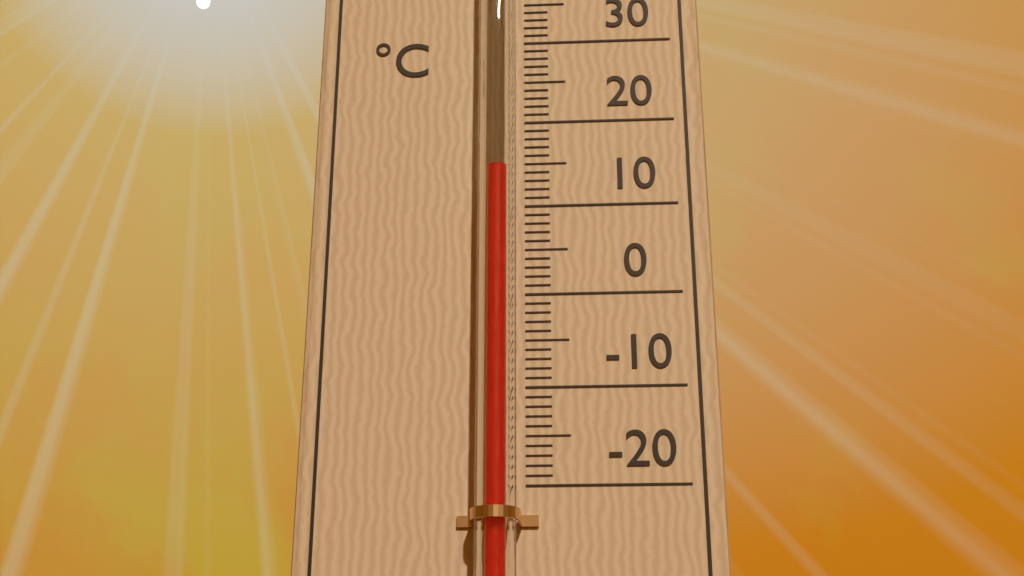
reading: 13 °C
